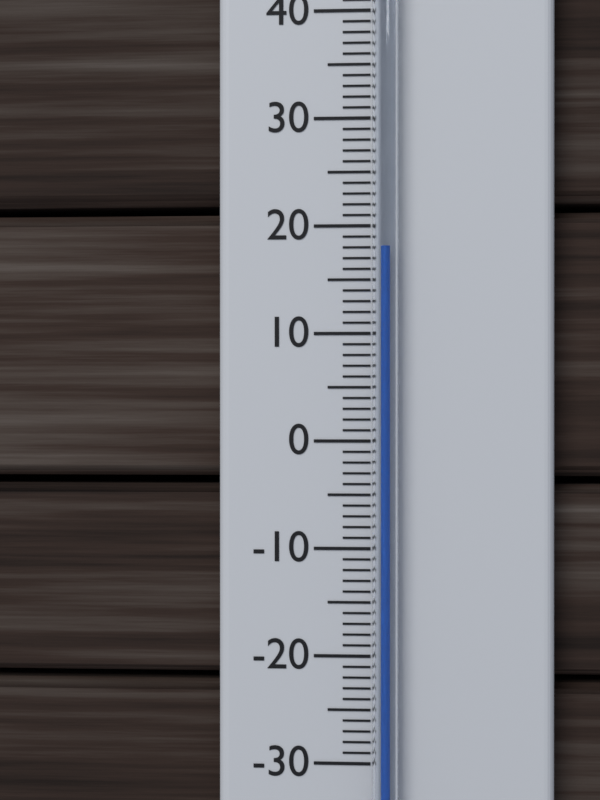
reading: 18 °C
